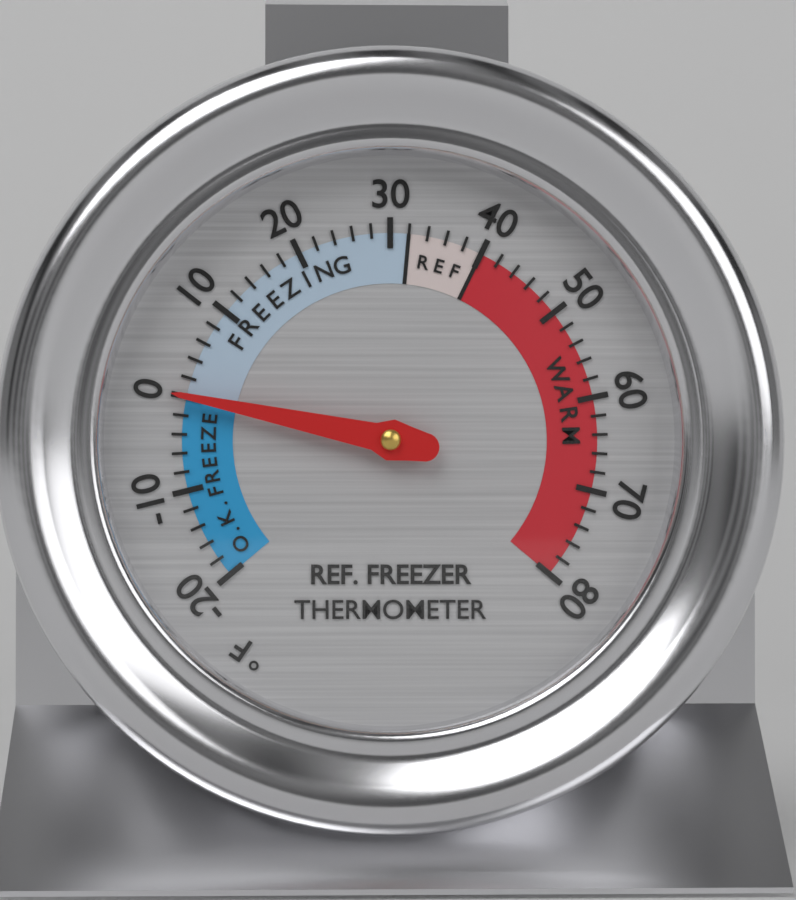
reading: 0 °F
